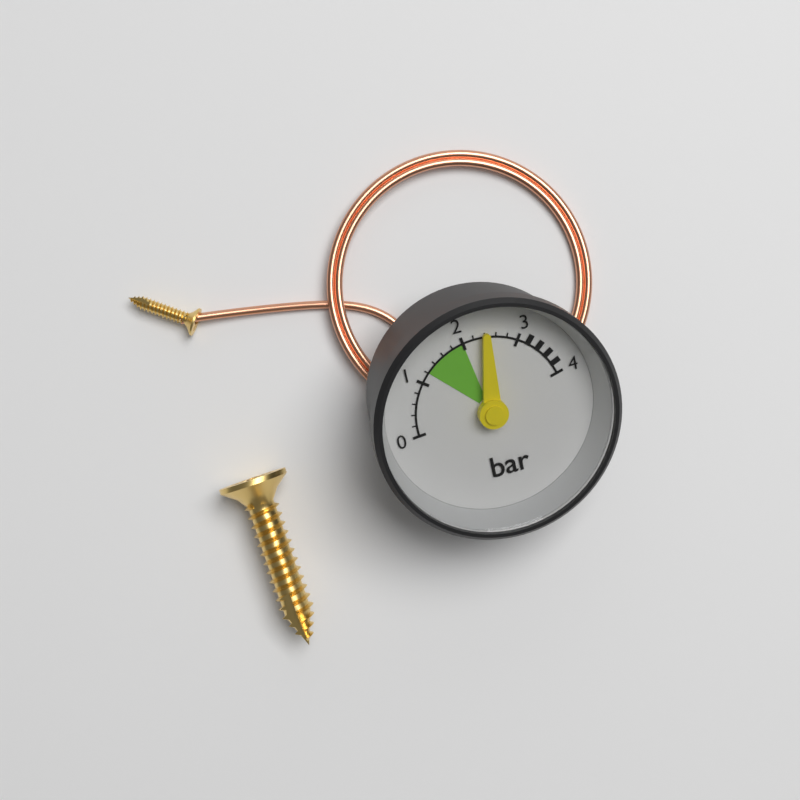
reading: 2.4 bar
